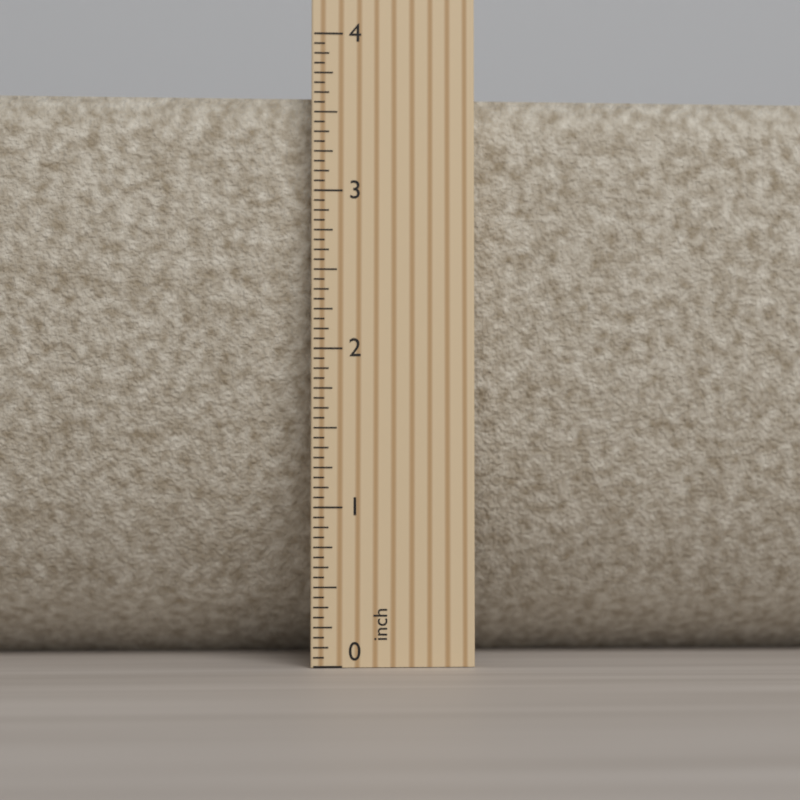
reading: 3.6250 inch
